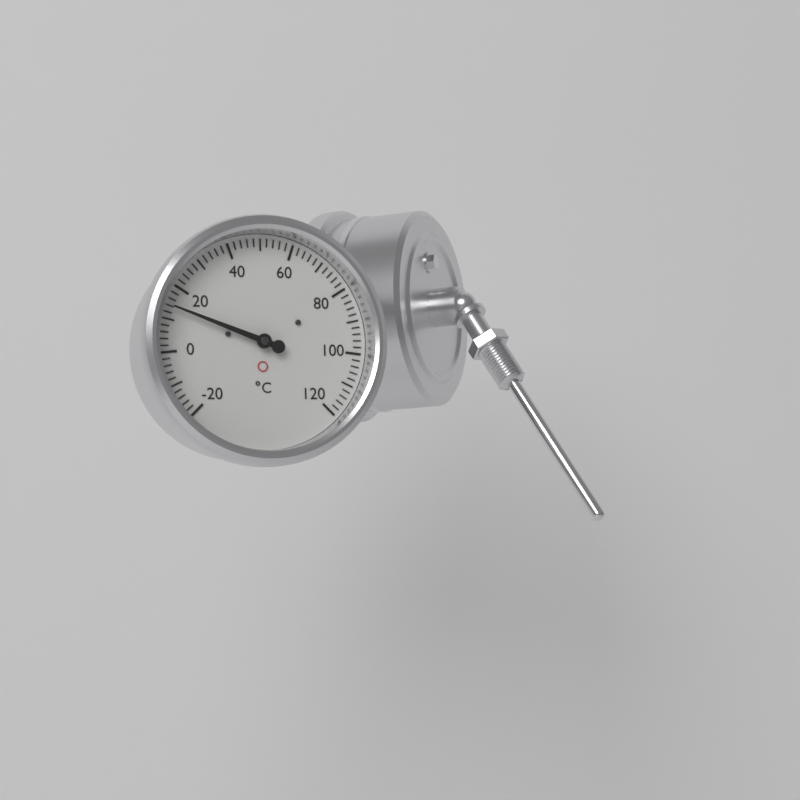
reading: 14 °C
